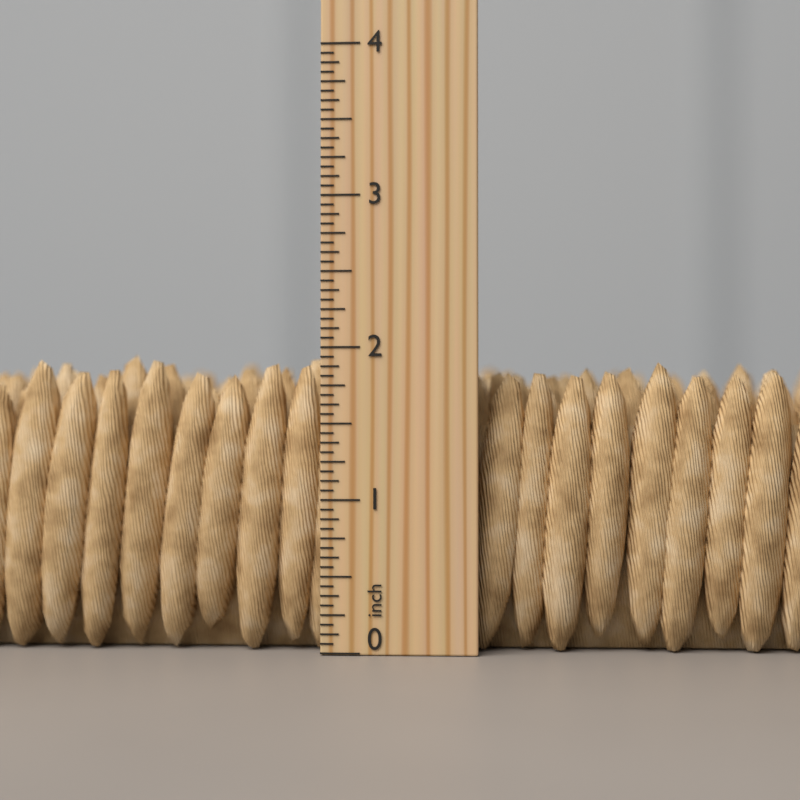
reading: 2.0000 inch
